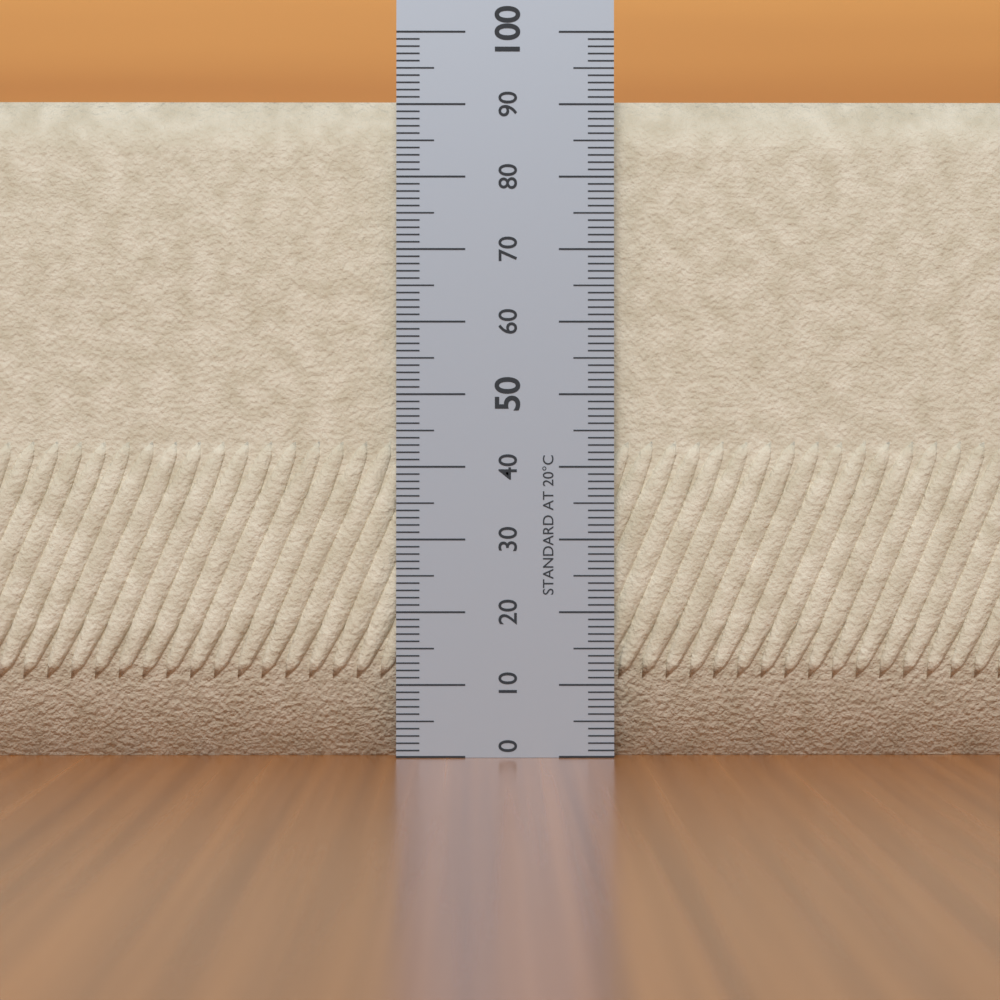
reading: 91 (no unit)
